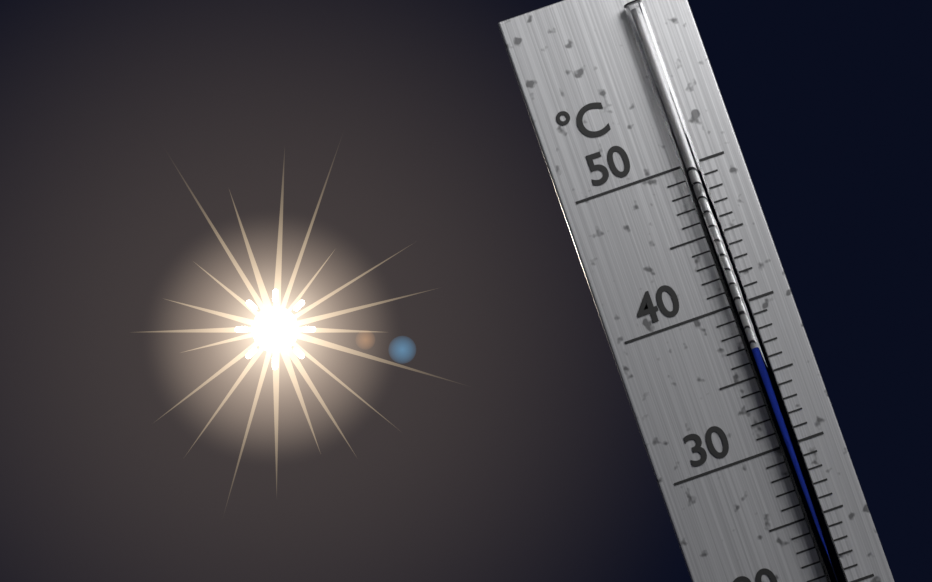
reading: 37 °C
